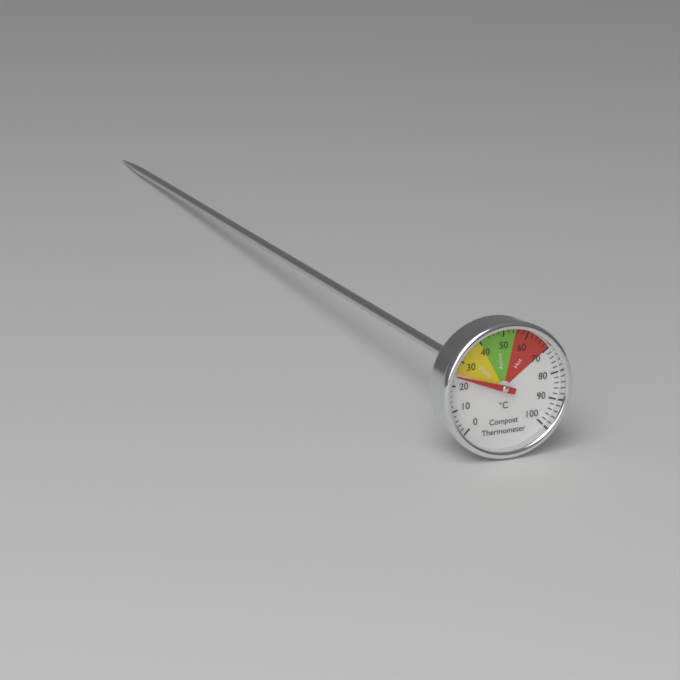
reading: 24 °C
